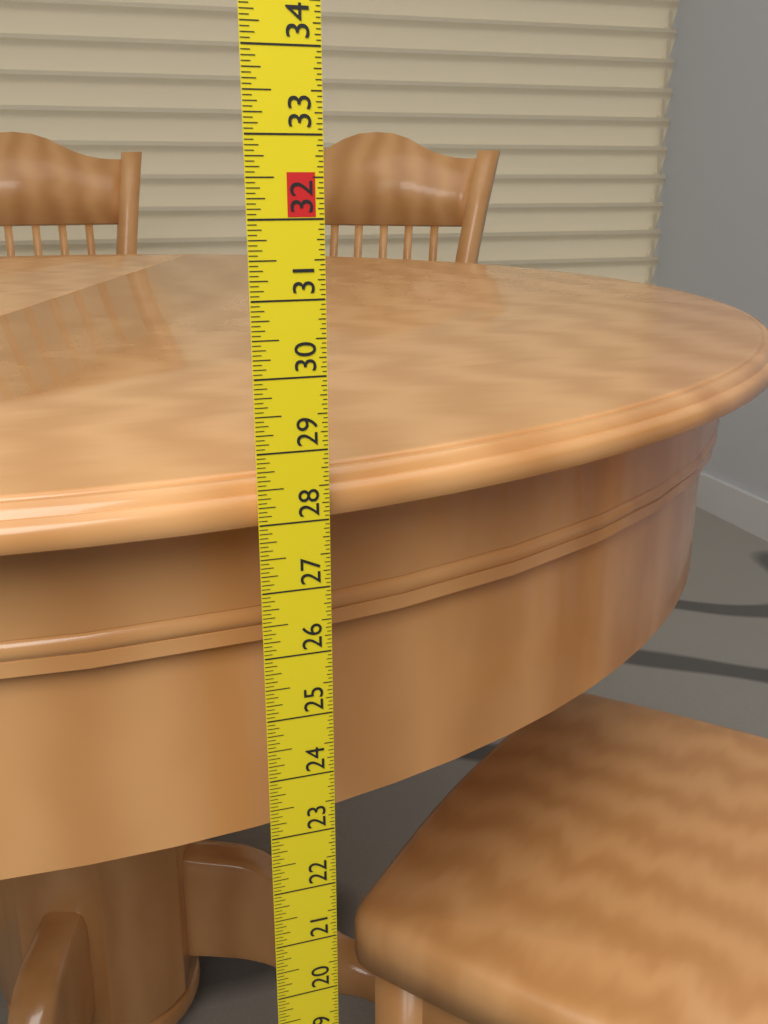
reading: 28.5625 in
